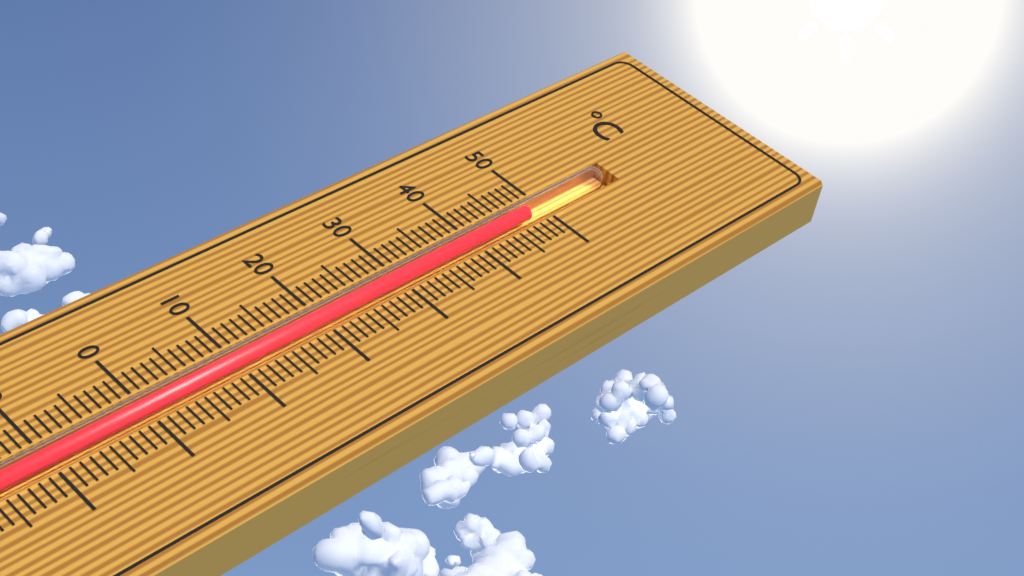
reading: 48 °C
